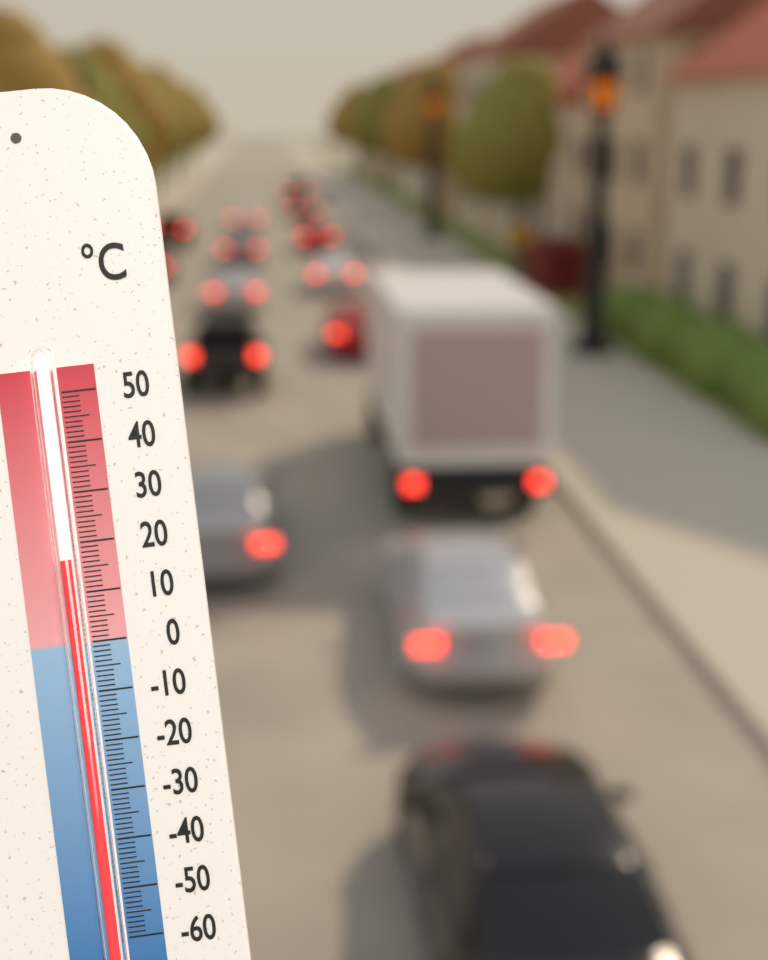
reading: 17 °C
